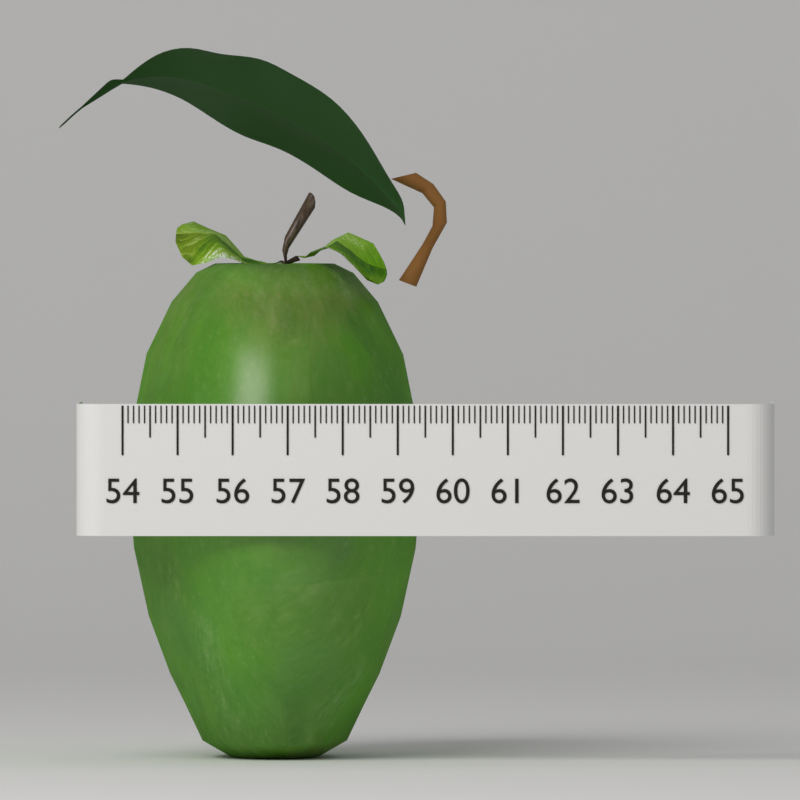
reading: 59.4 (no unit)
